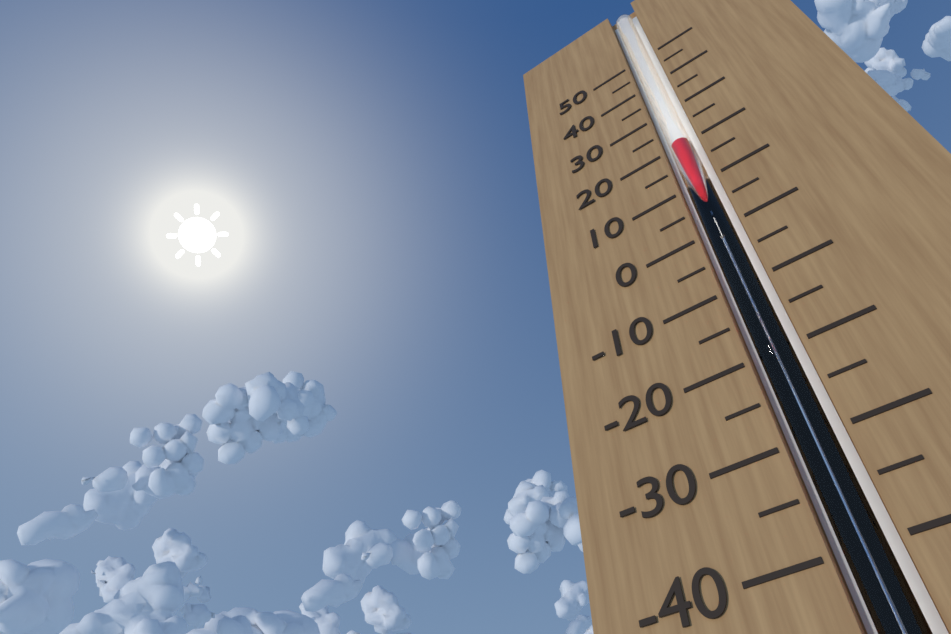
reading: 20 (no unit)
